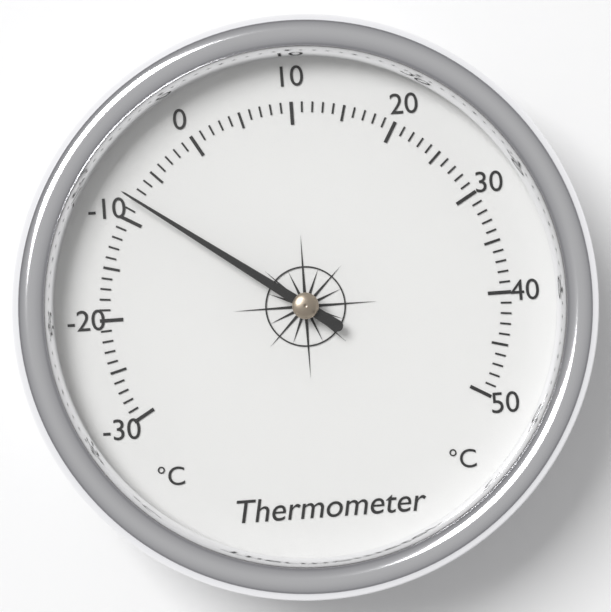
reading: -8 °C
